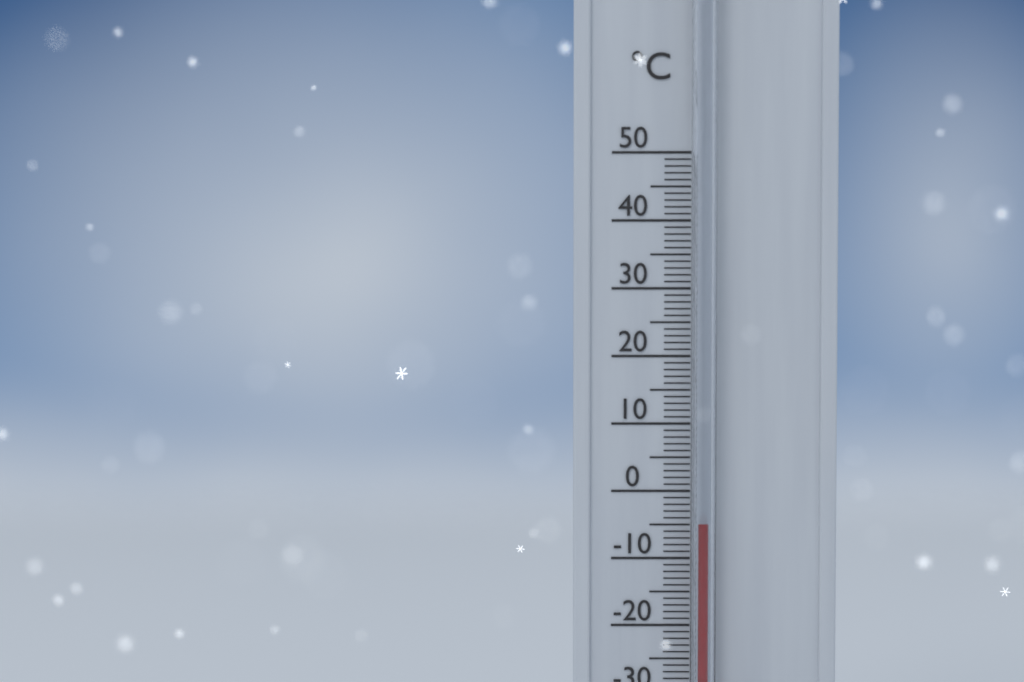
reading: -5 °C
